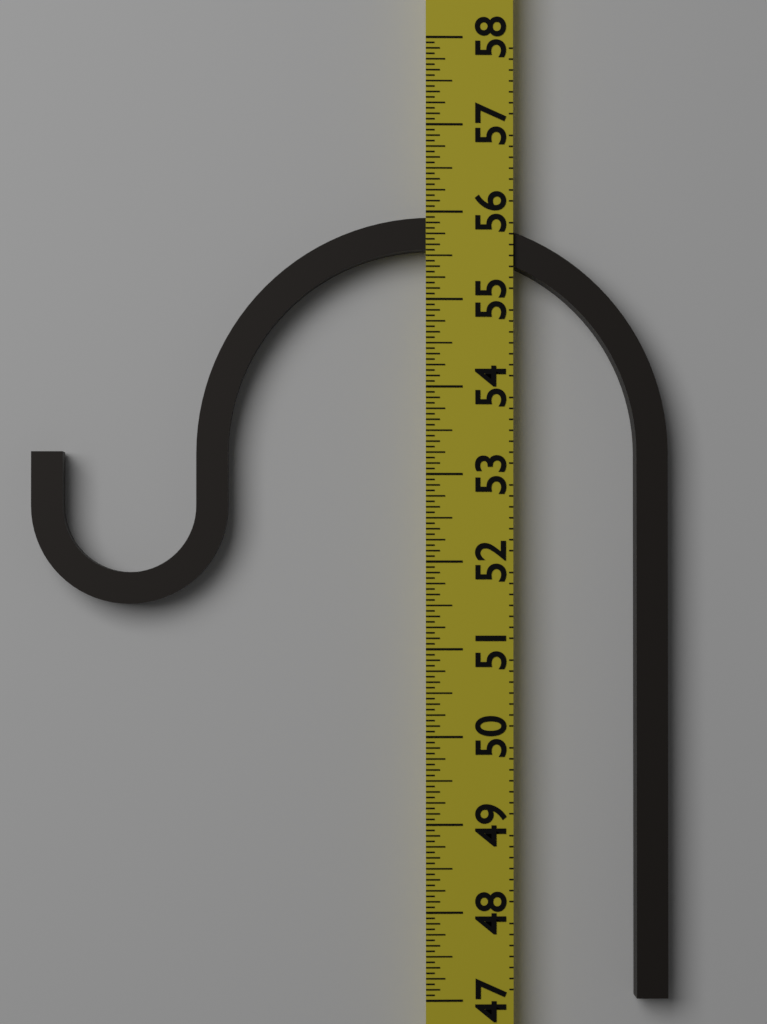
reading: 55.9375 (no unit)
